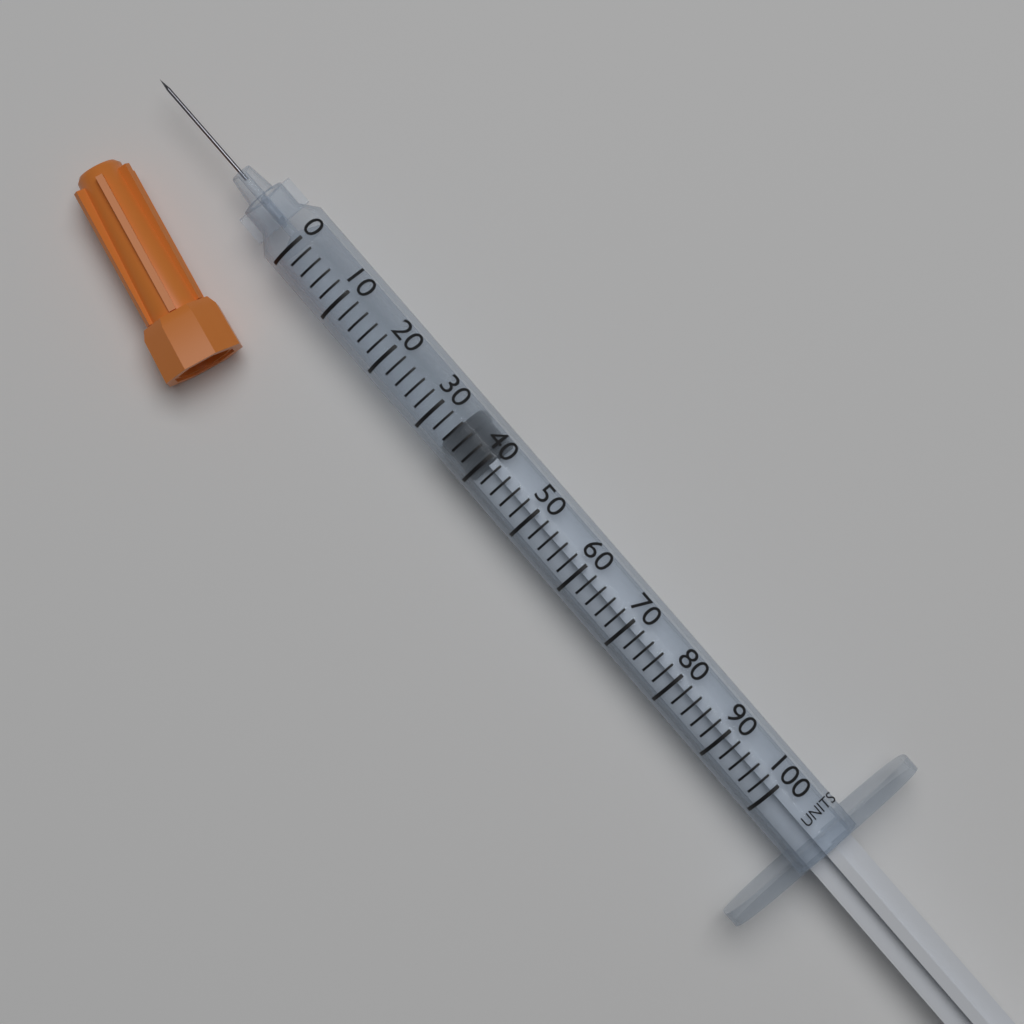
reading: 34 units
